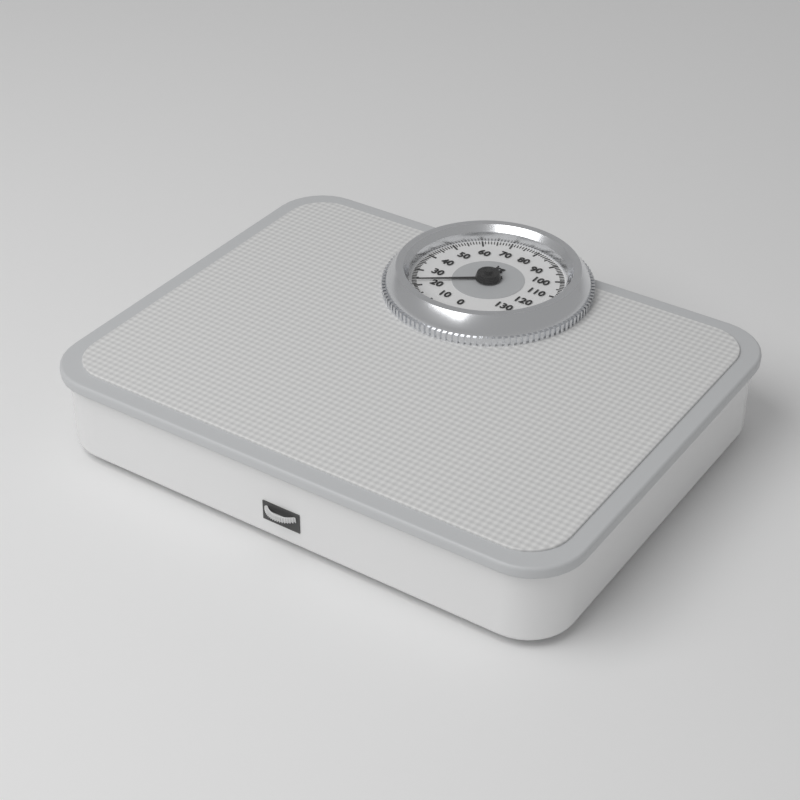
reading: 23 kg
